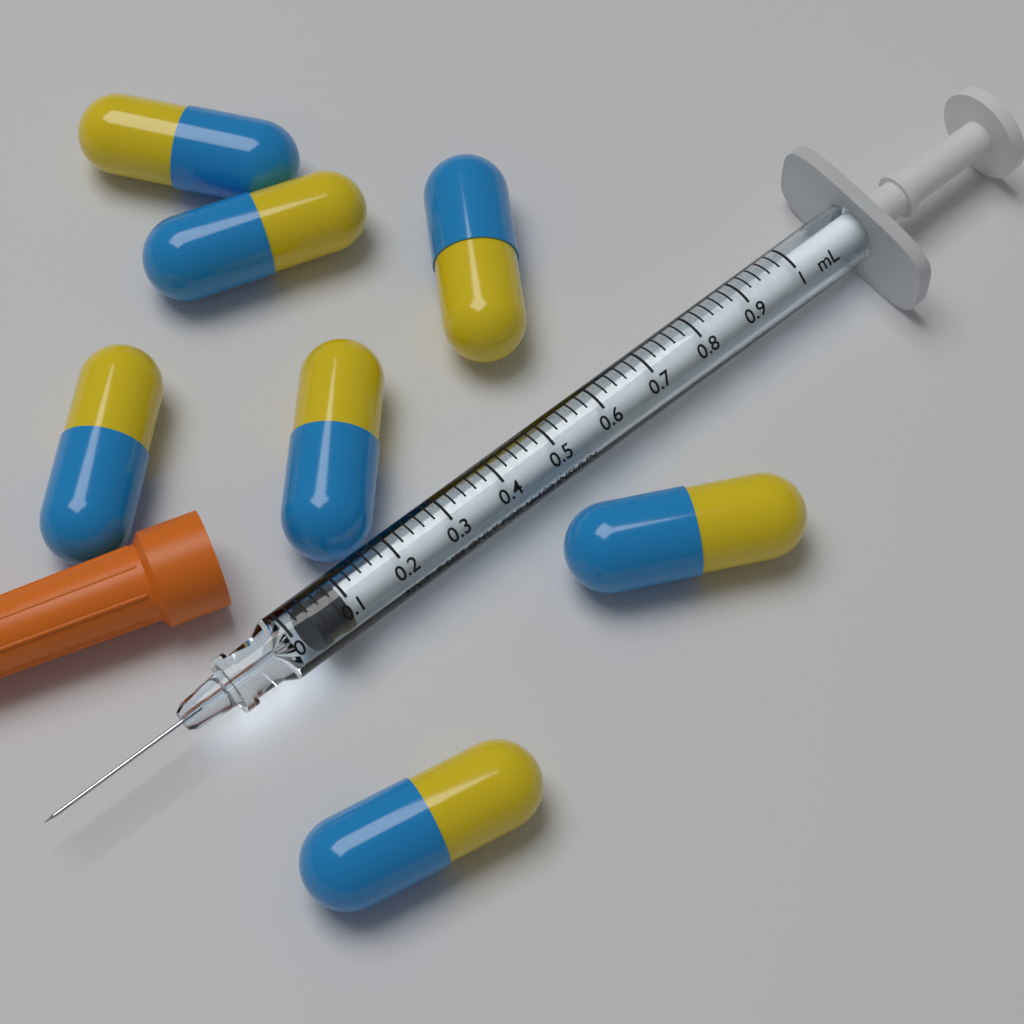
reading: 0.04 mL
